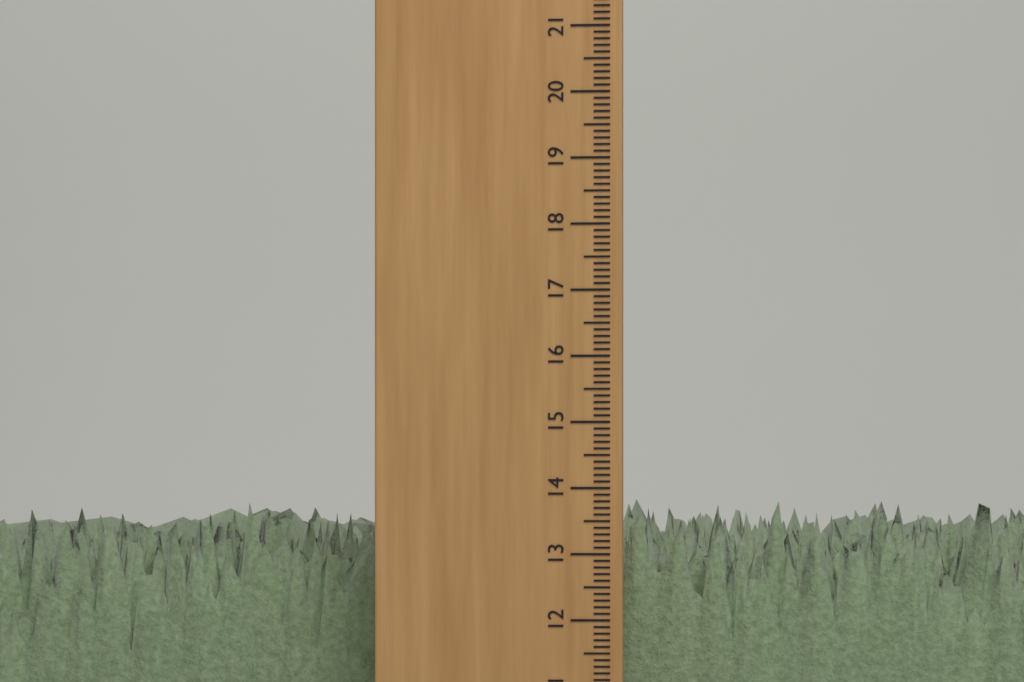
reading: 13.8 cm
